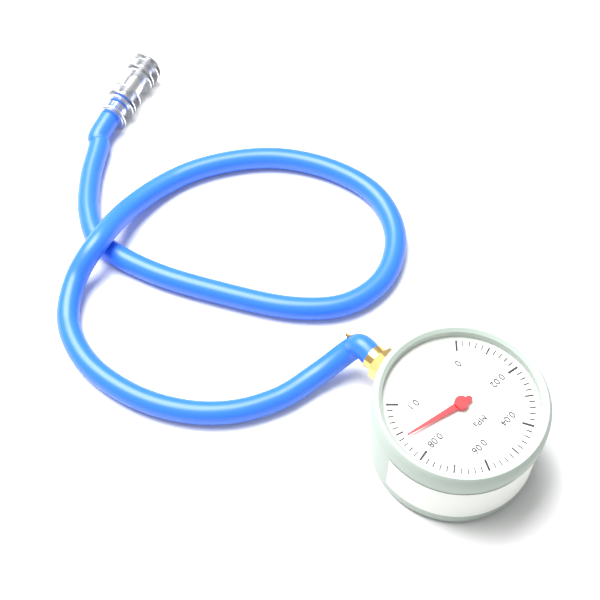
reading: 0.088 MPa
